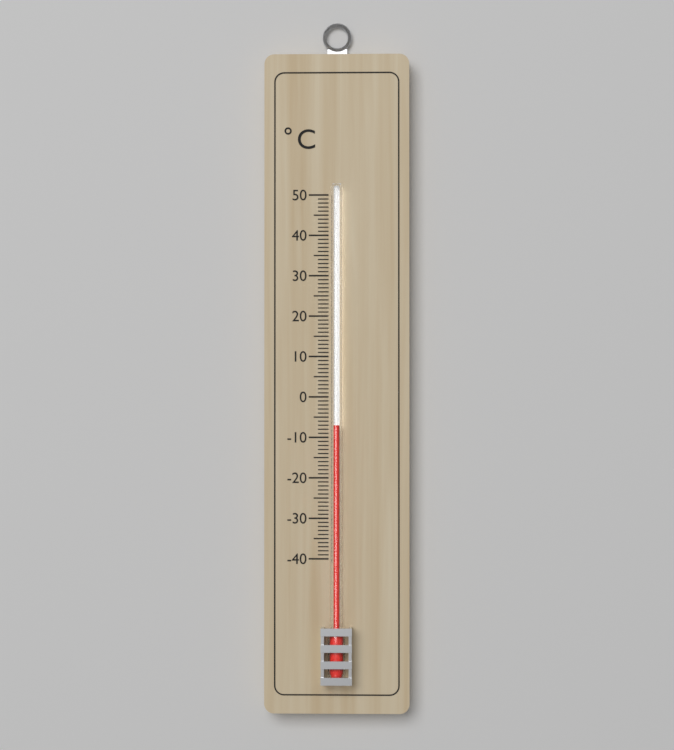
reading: -7 °C
